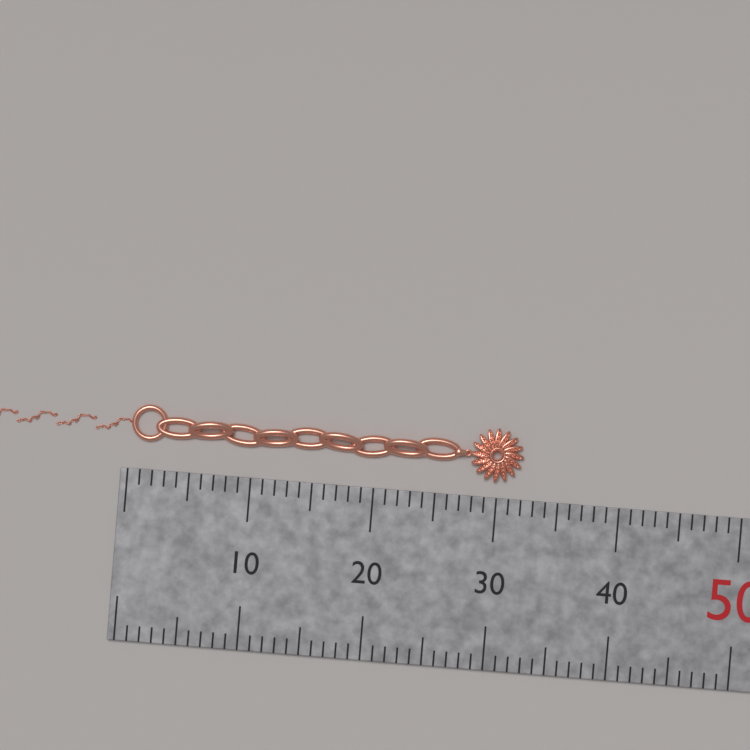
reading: 32 mm
